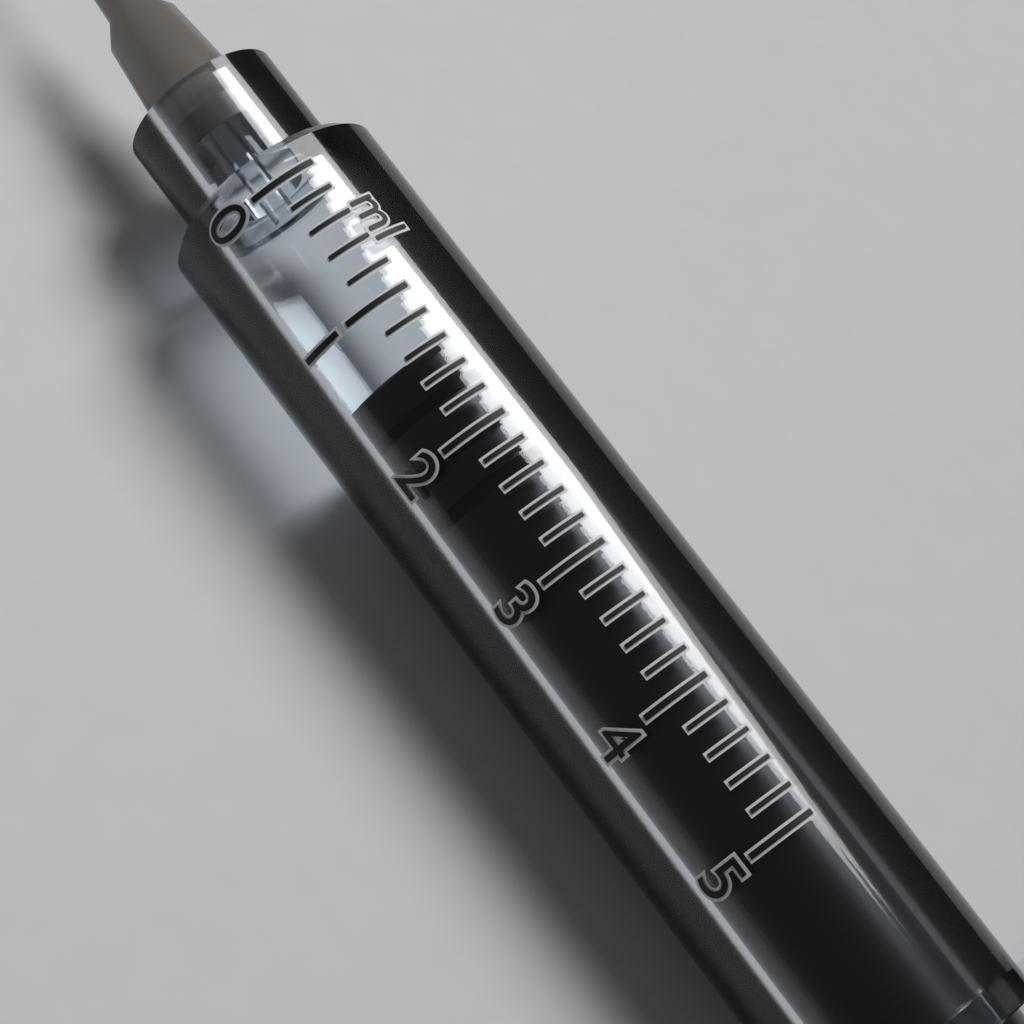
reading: 1.4 ml
